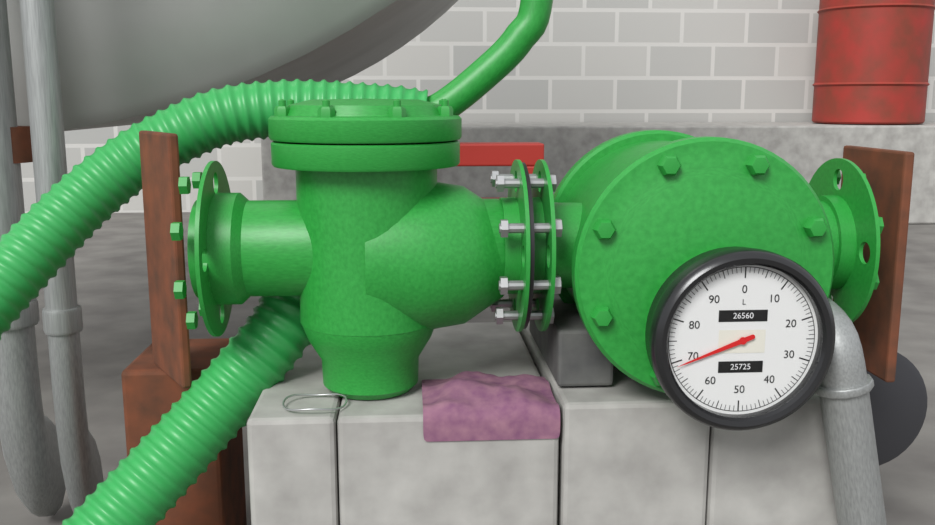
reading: 69 L
